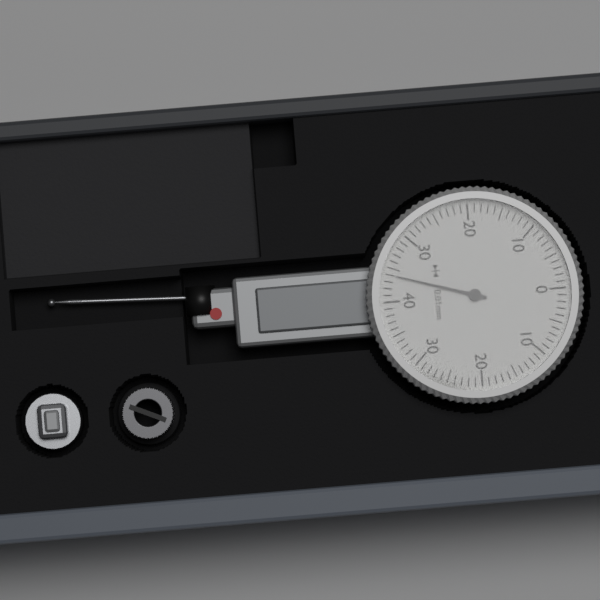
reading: 0.36 mm
